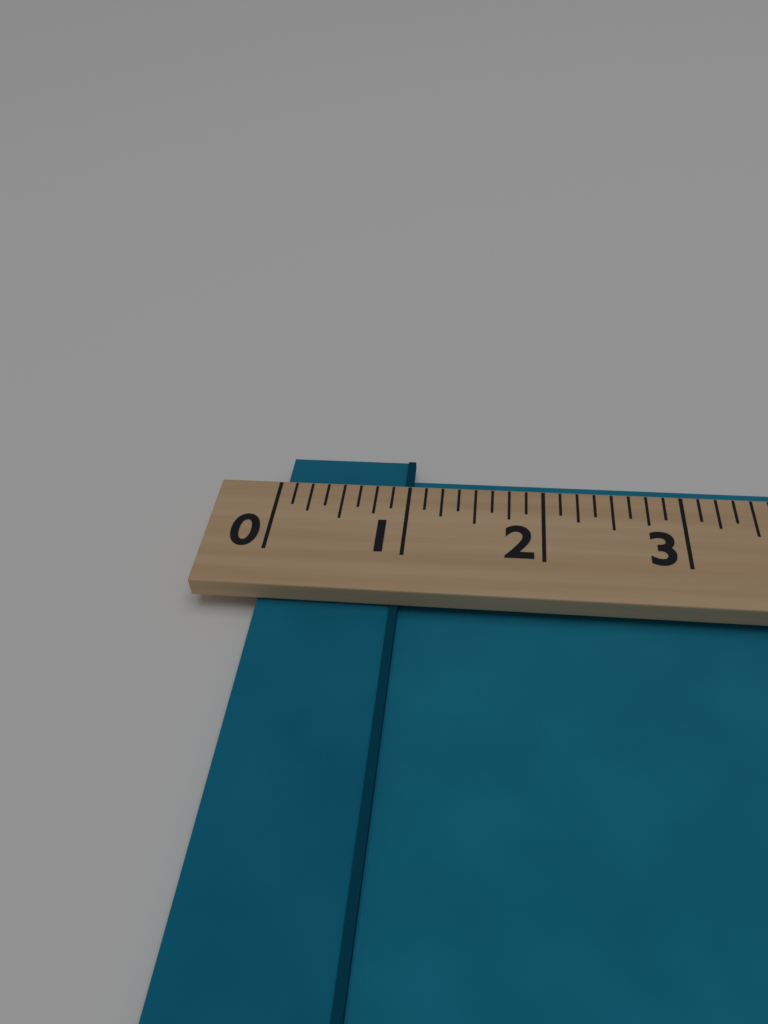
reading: 1.000 (no unit)
